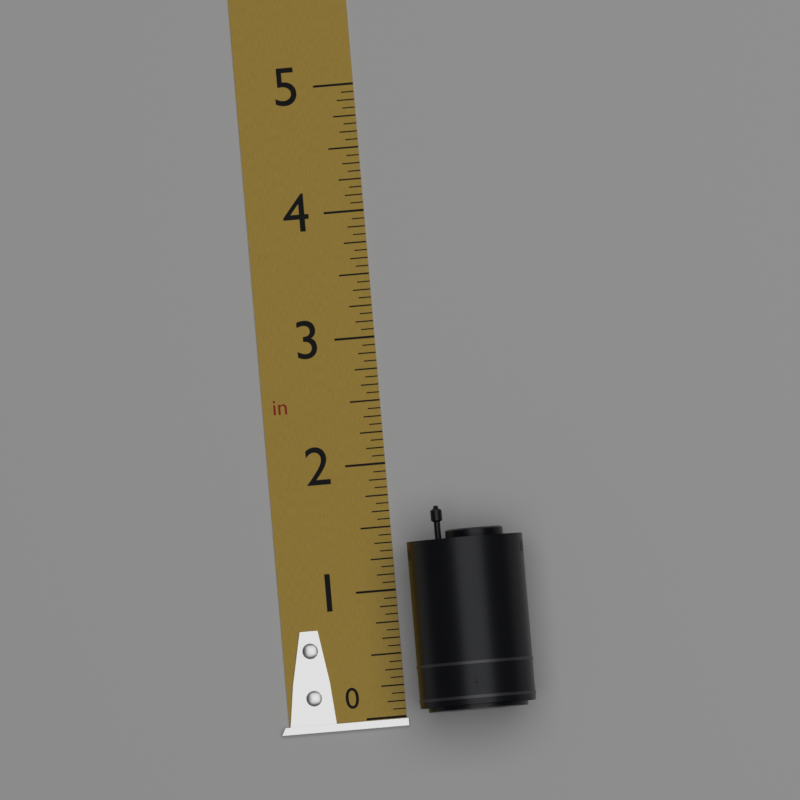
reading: 1.6250 in
